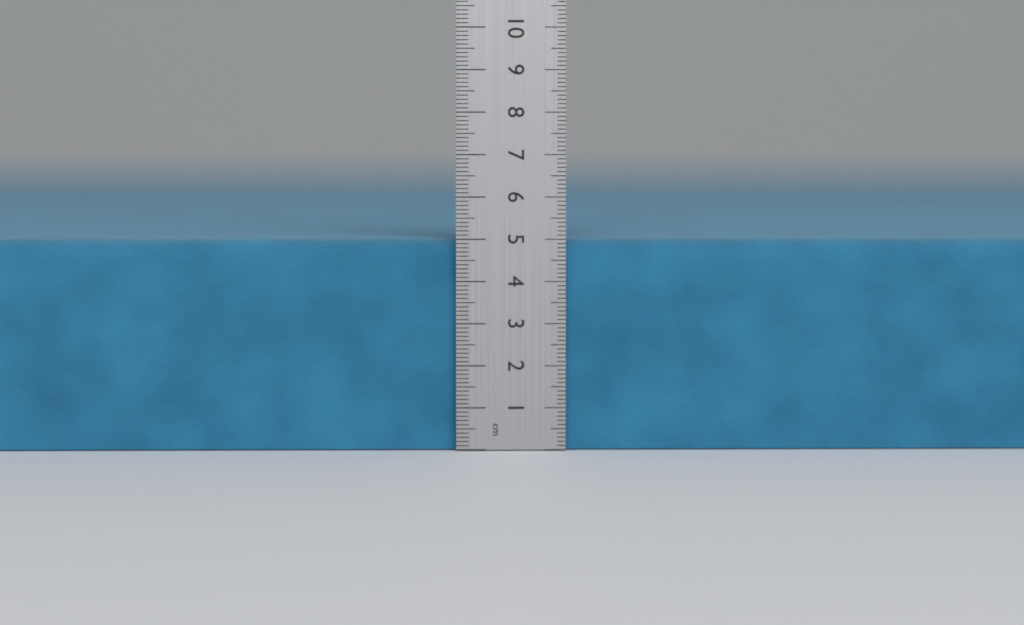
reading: 5.0 cm
